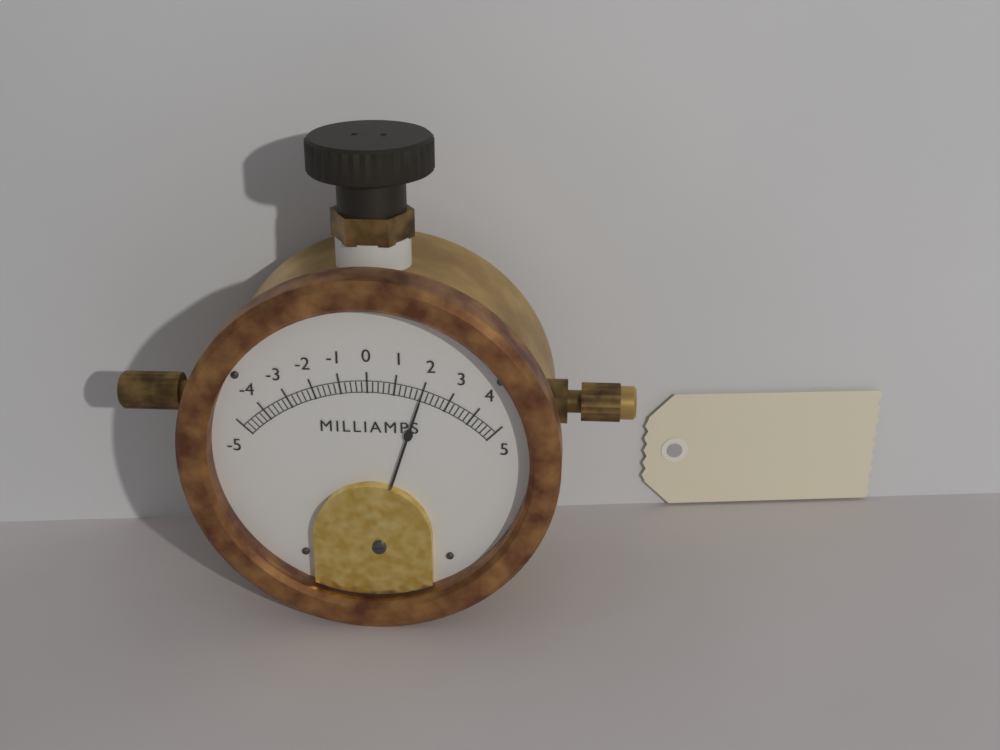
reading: 2.0 mA
